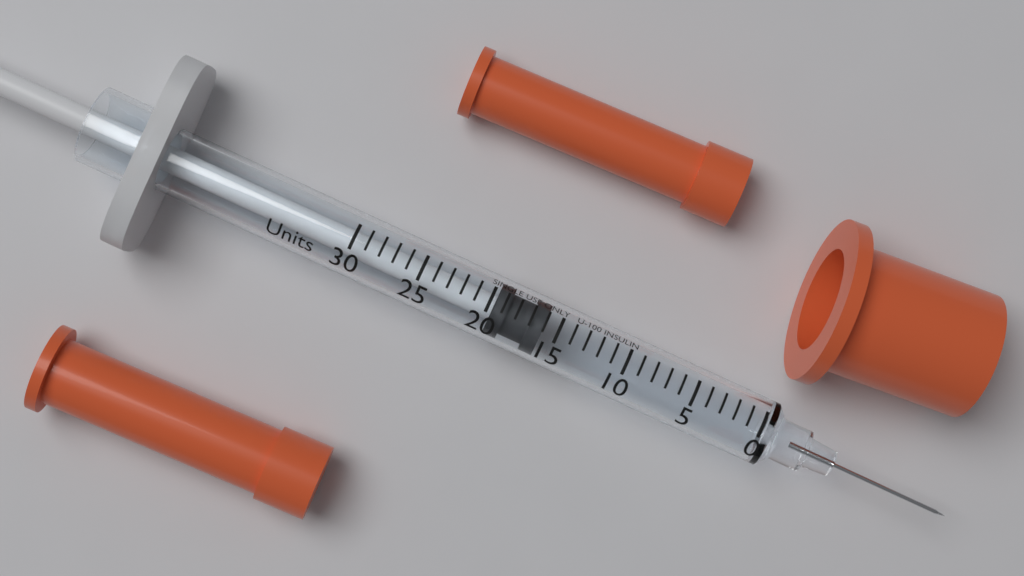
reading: 16 Units
